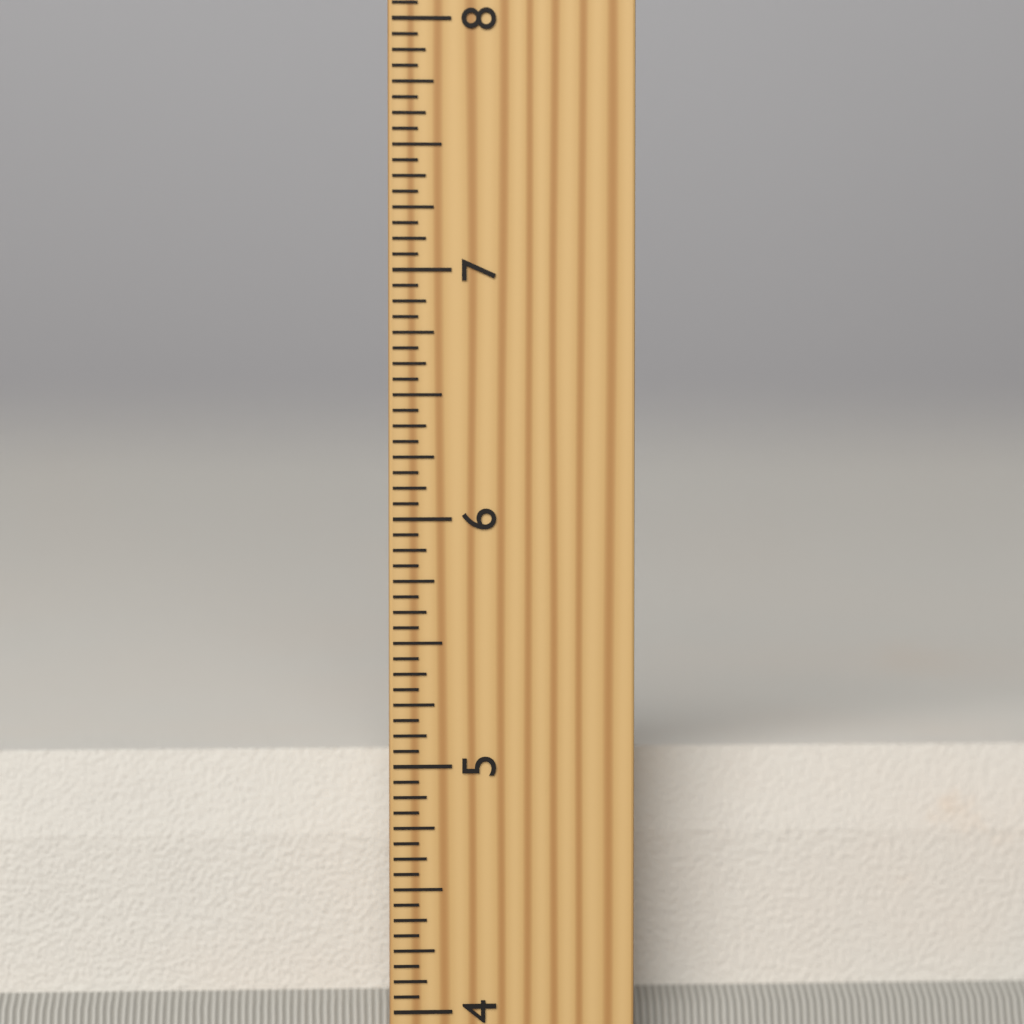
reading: 5.0000 inch
